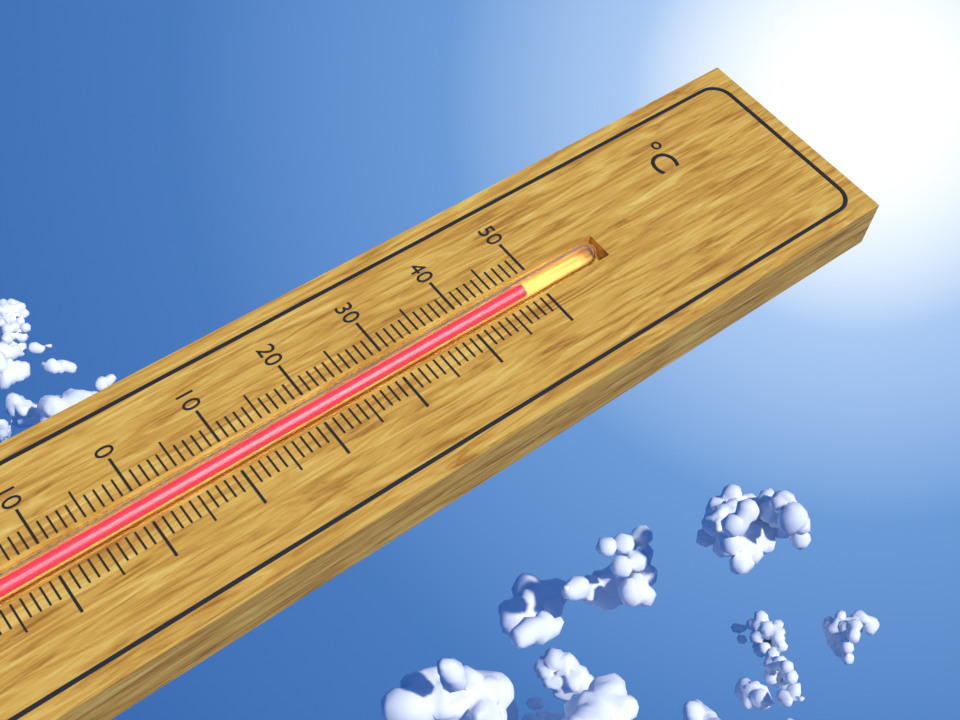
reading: 48 °C
